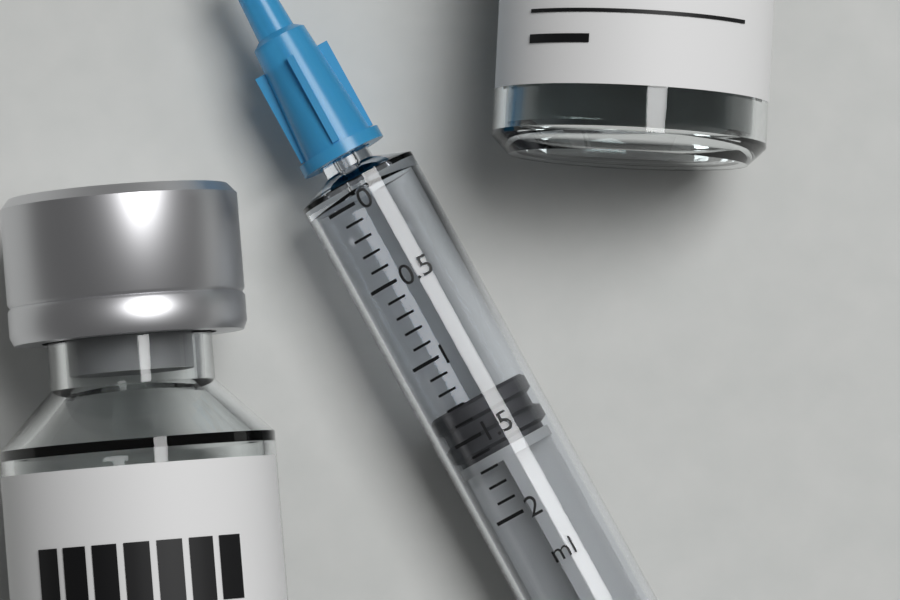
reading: 1.3 ml
